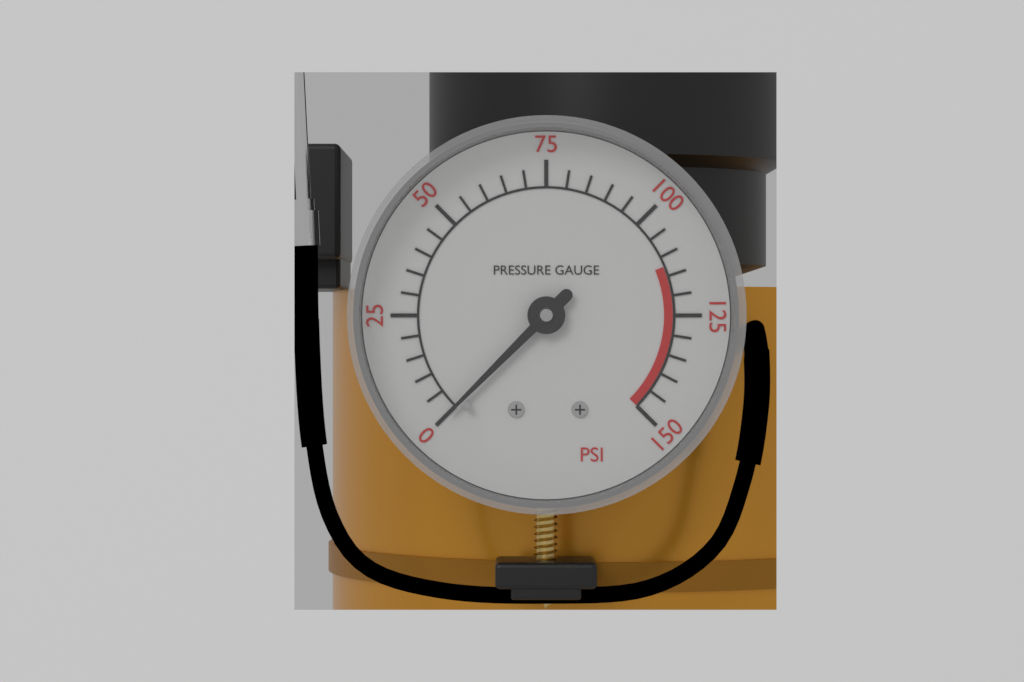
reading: 0 psi
